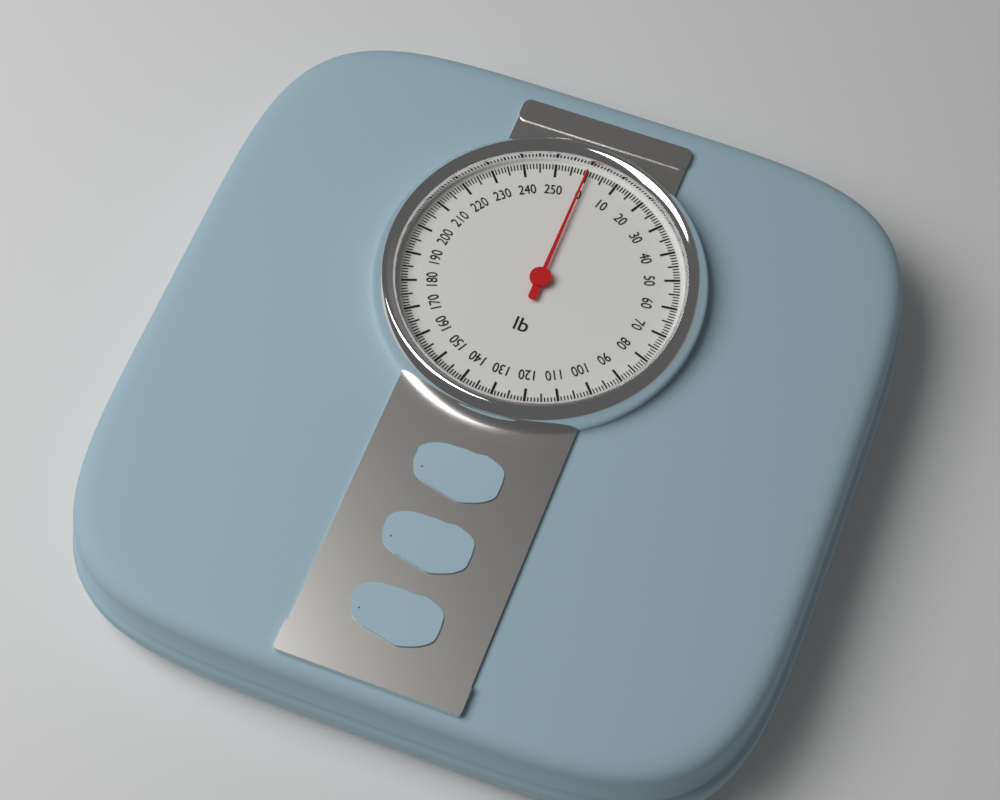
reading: 0 lb
